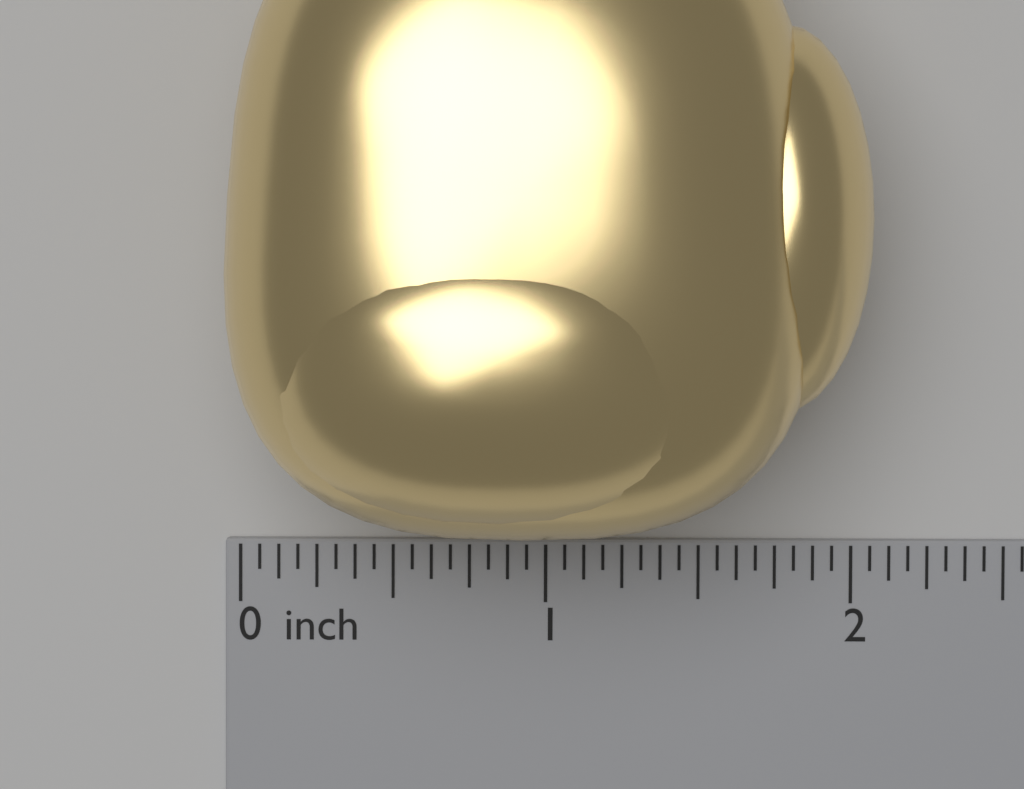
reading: 2.0000 inch
